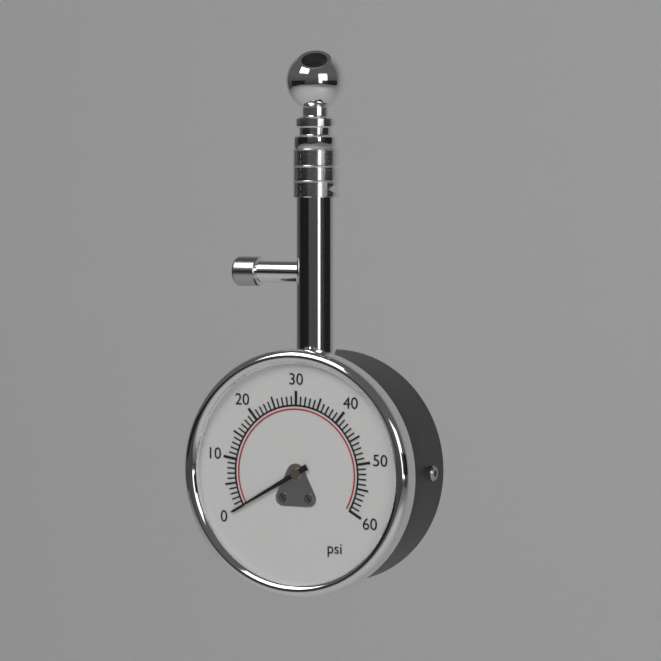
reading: 0 psi
